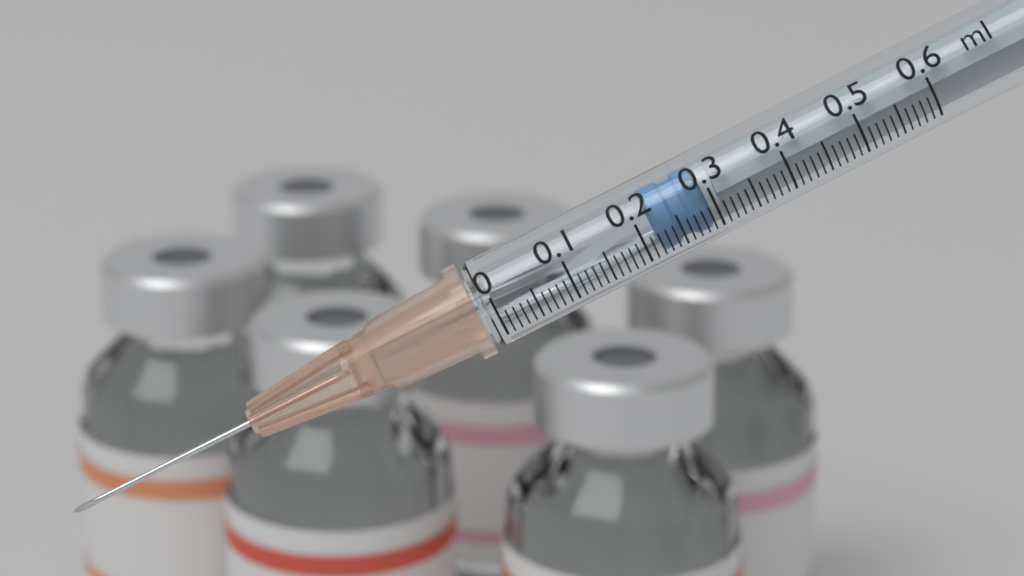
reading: 0.22 ml
